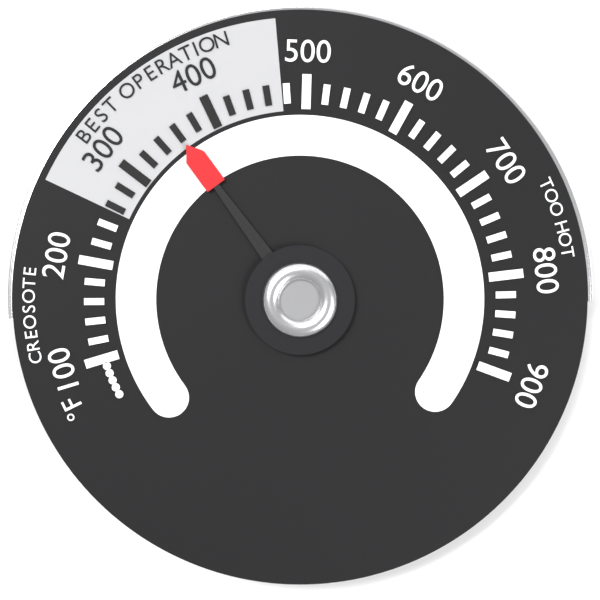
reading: 360 °F
